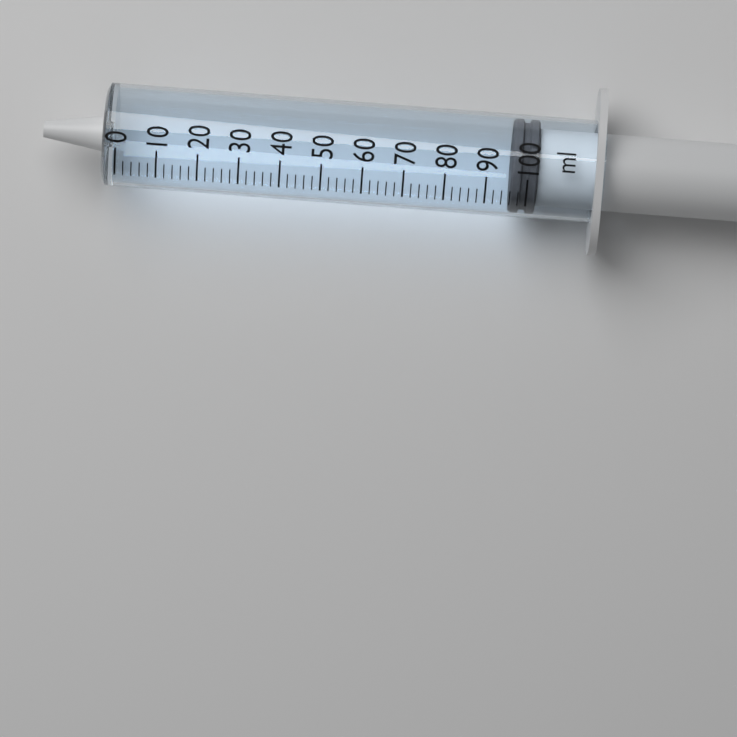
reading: 96 ml
